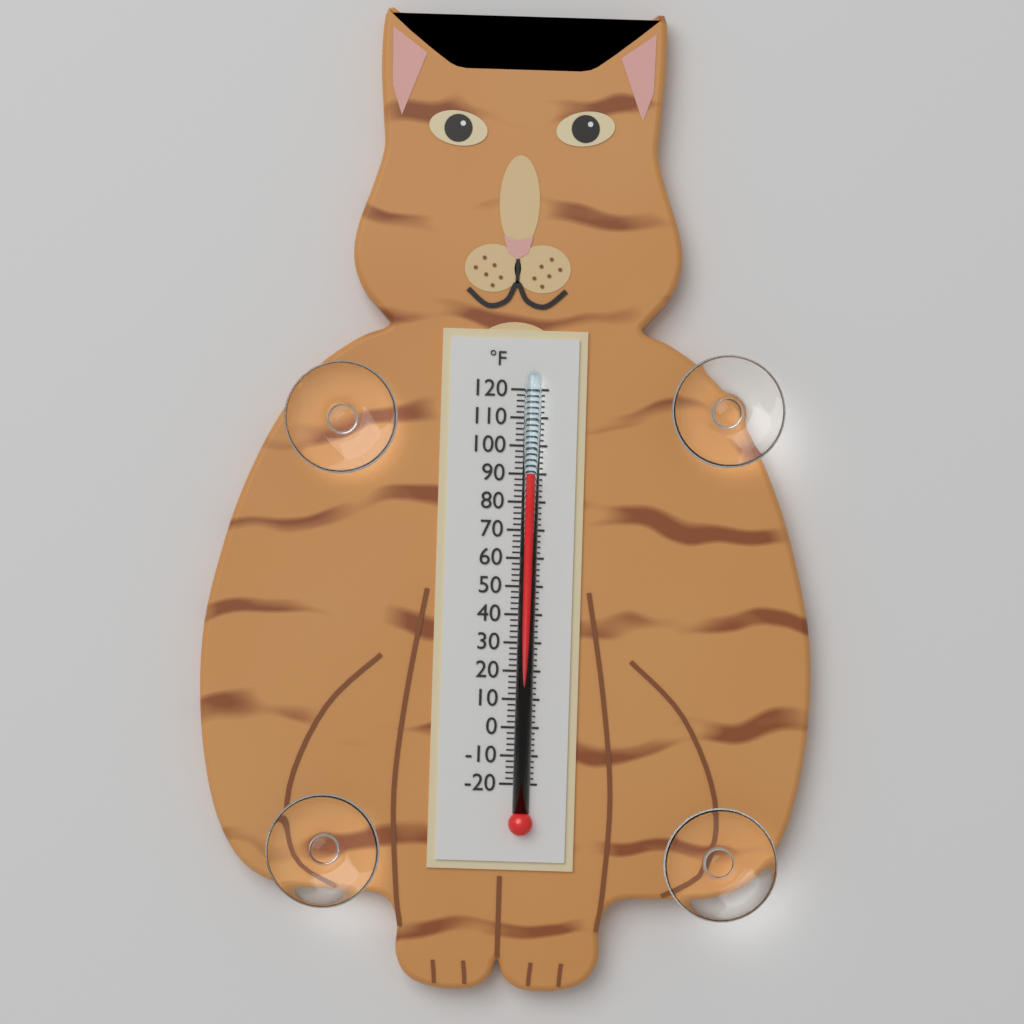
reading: 90 °F
